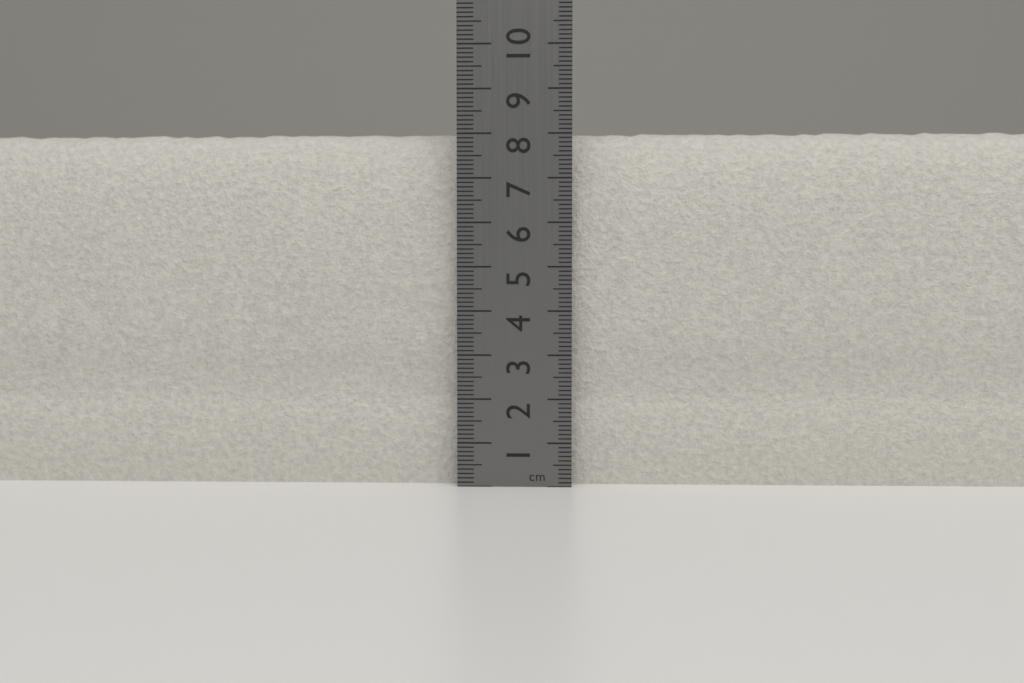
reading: 8.1 cm
